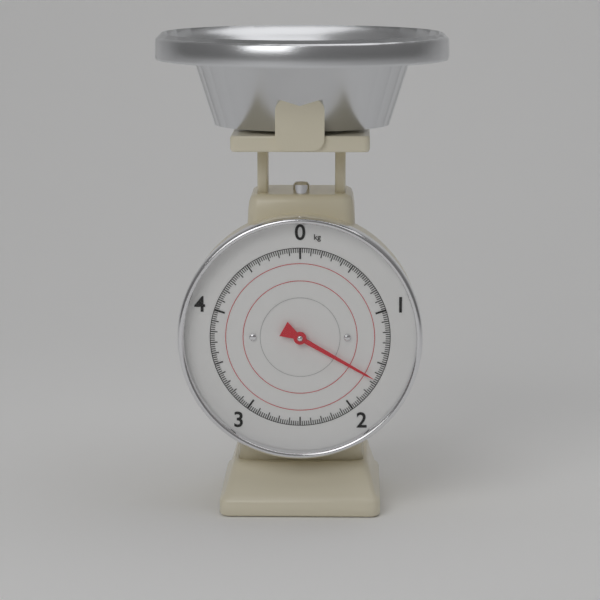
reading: 1.66 kg
